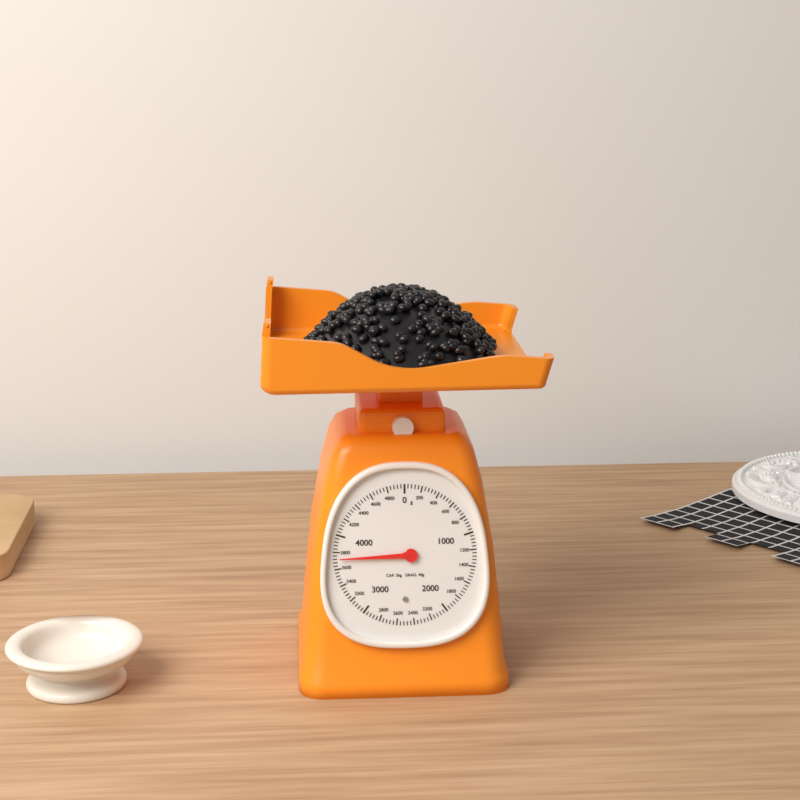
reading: 3720 g
